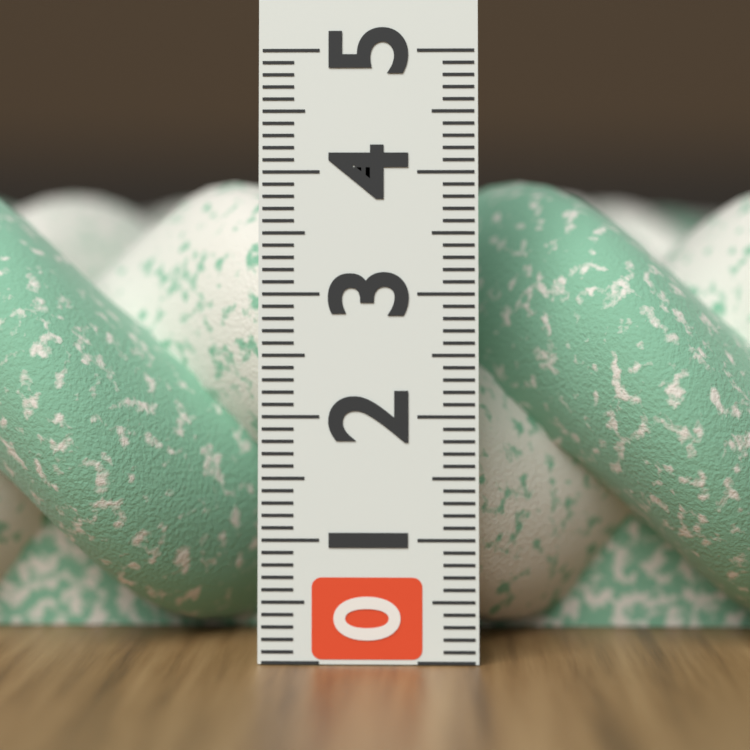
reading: 4.0 (no unit)
